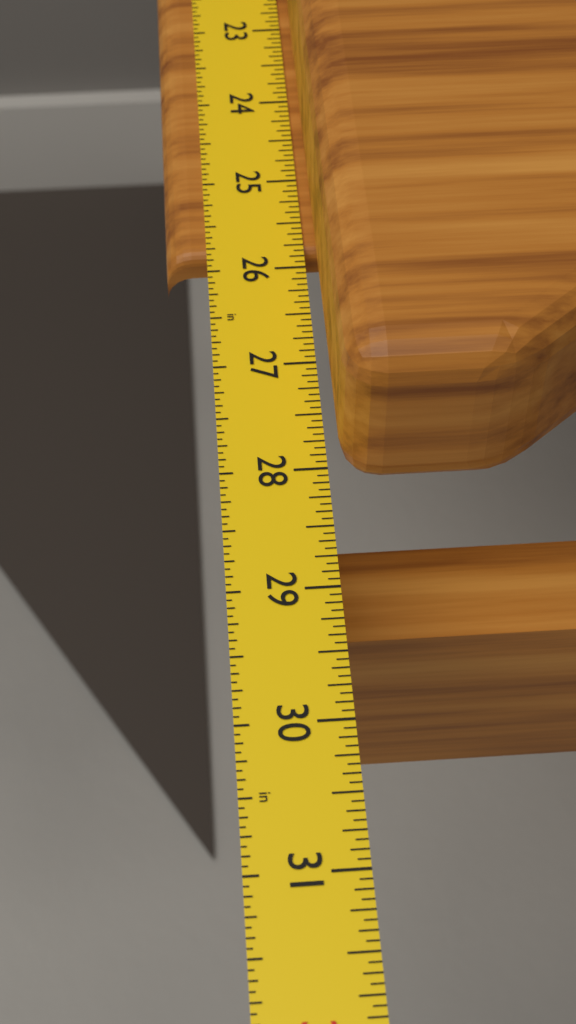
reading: 25.8125 in
